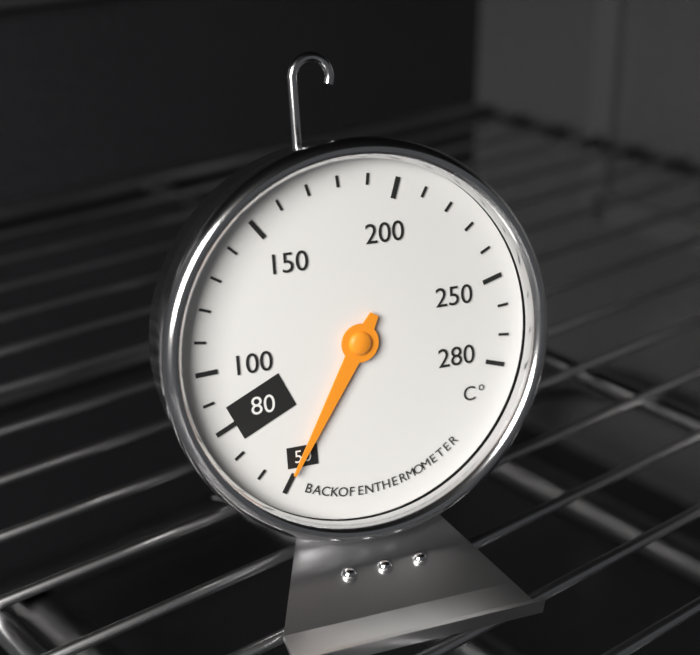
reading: 50 °C
